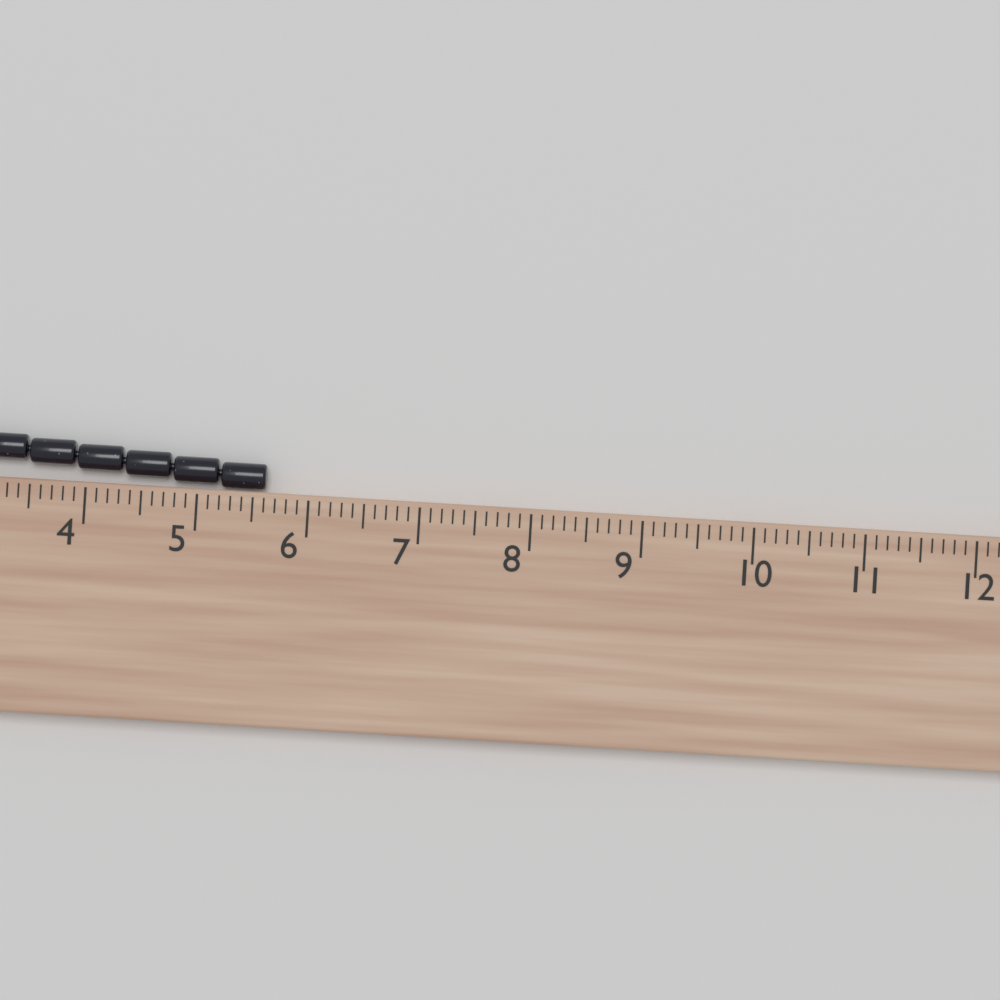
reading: 5.6 cm
